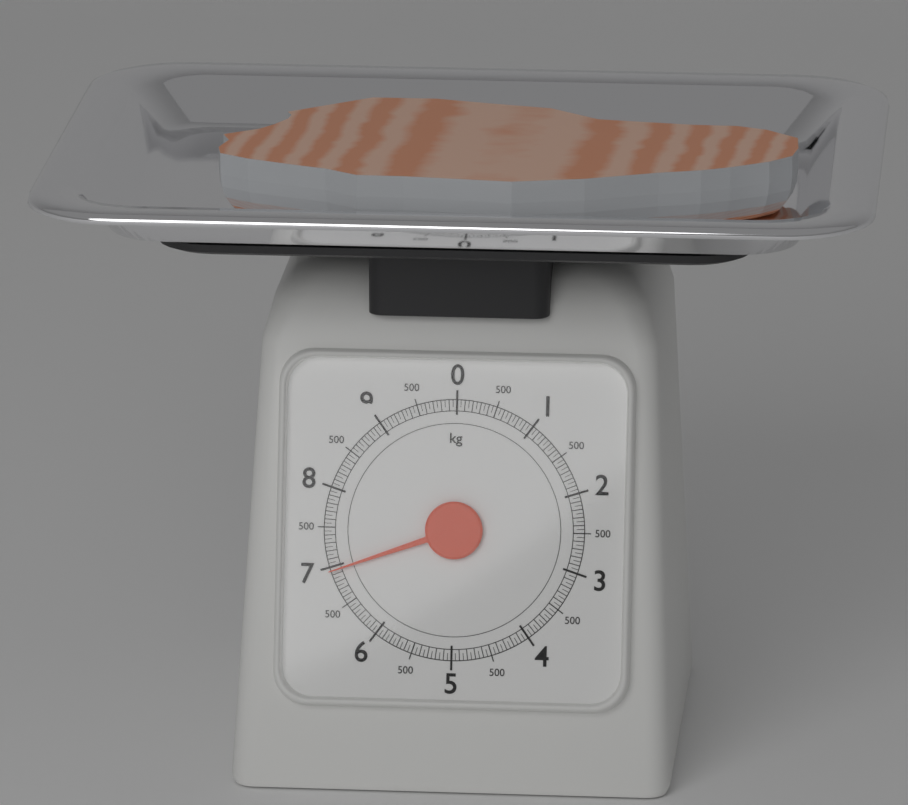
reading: 6.95 kg
